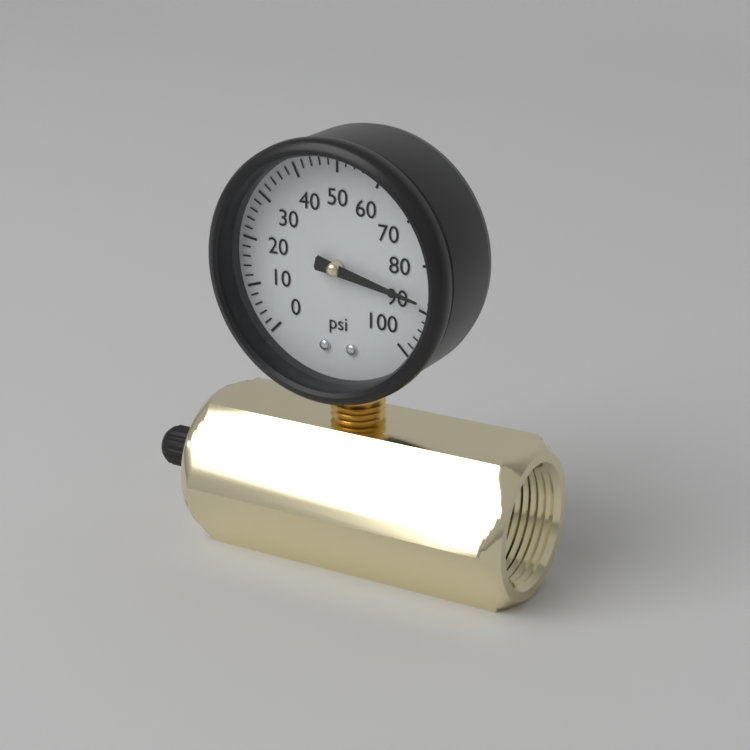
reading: 88 psi
